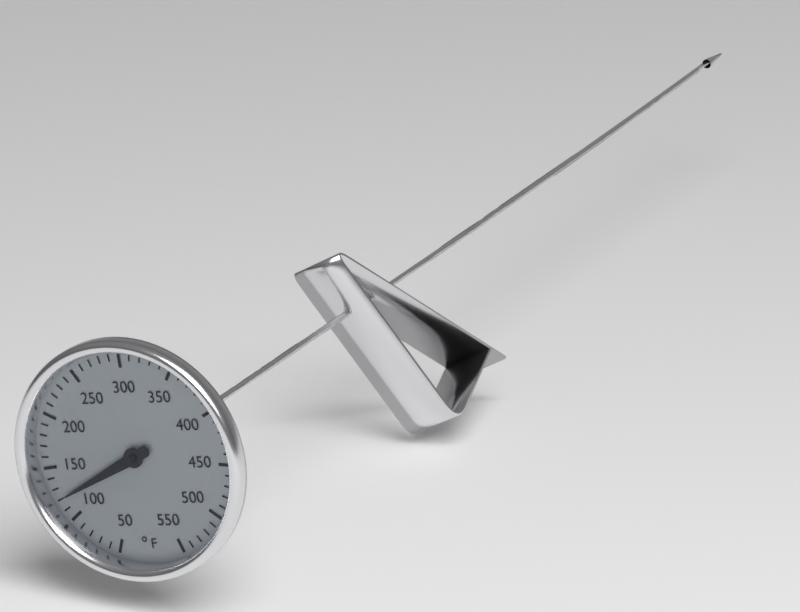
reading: 120 °F
